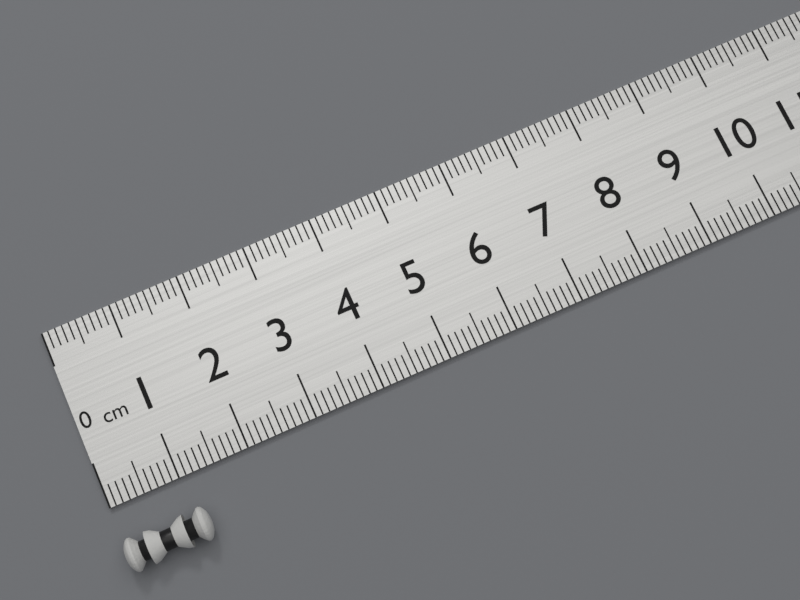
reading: 1.2 cm
